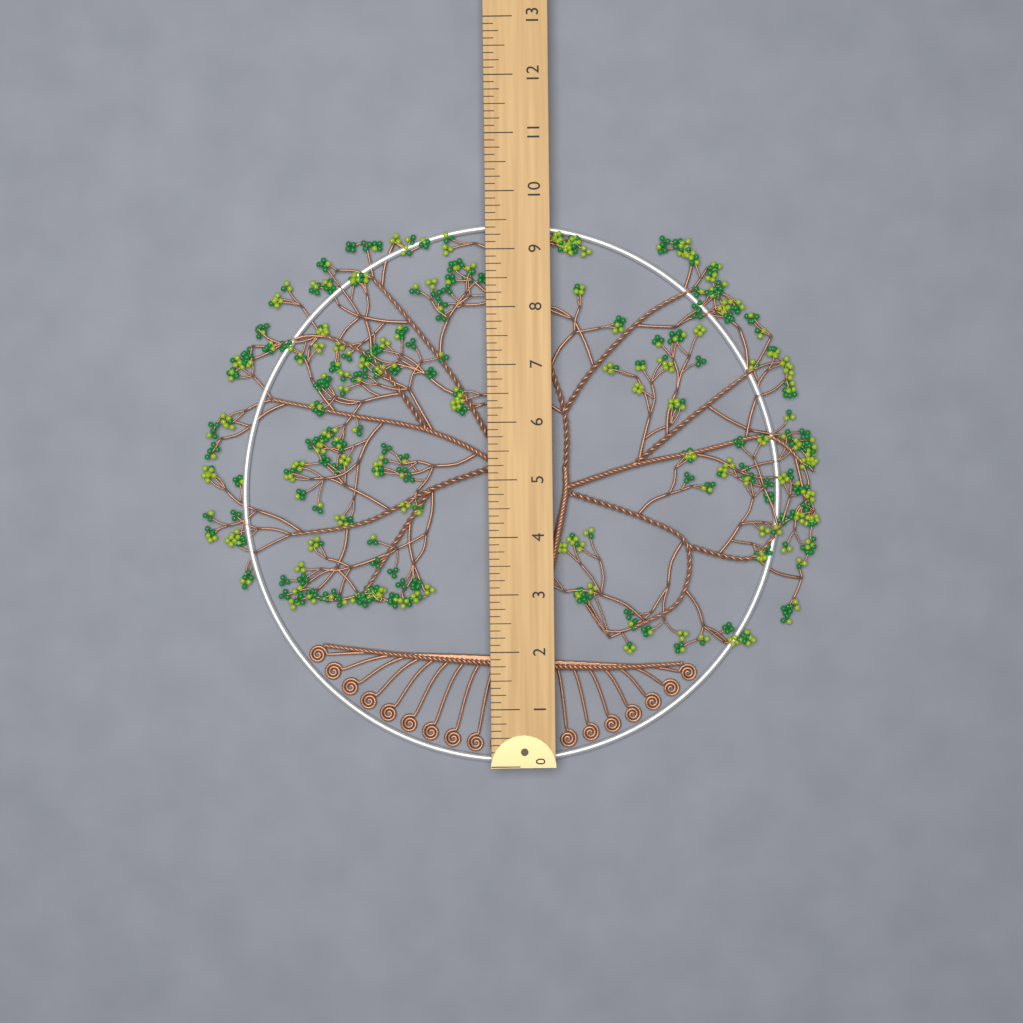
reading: 9.500 (no unit)
